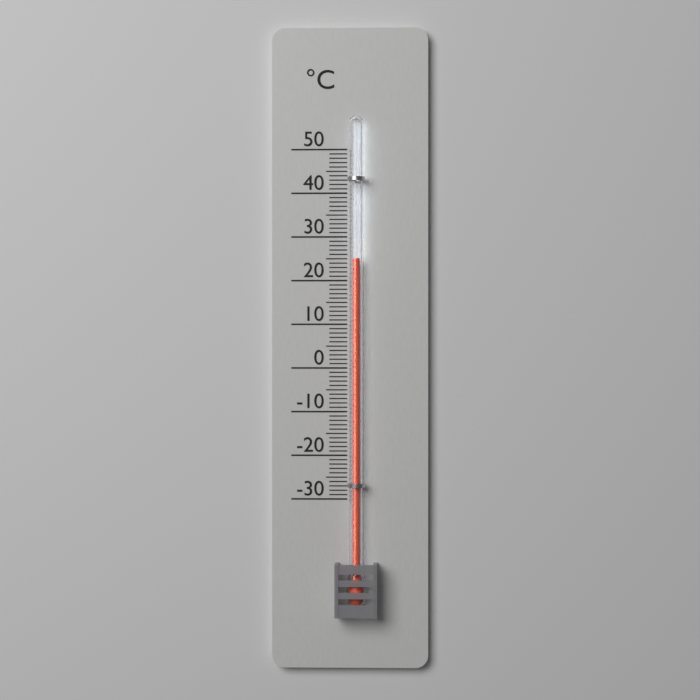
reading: 25 °C
